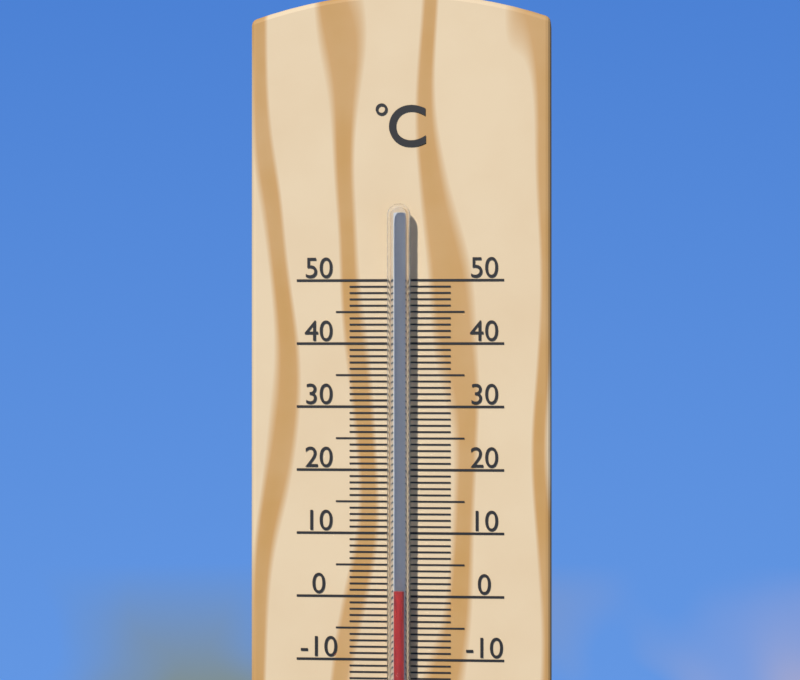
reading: 1 °C
